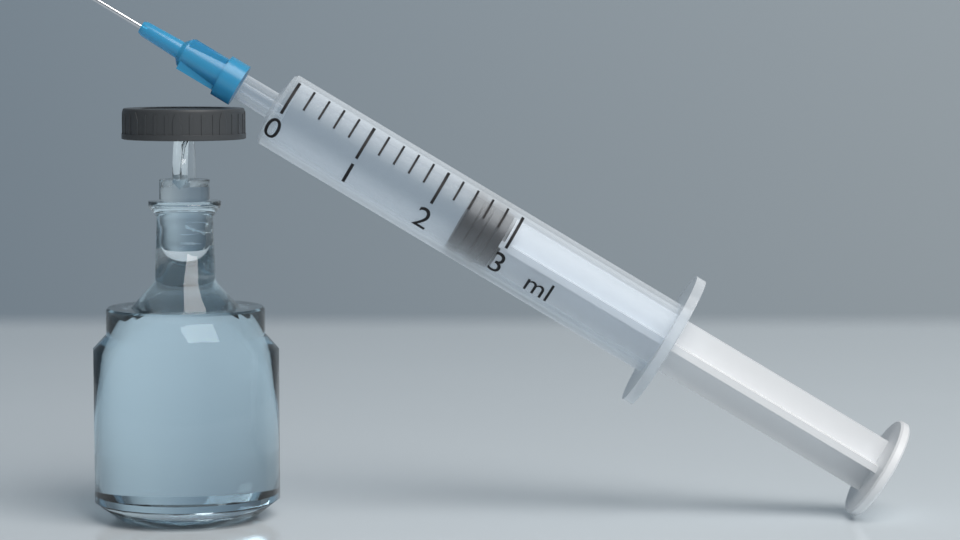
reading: 2.4 ml
